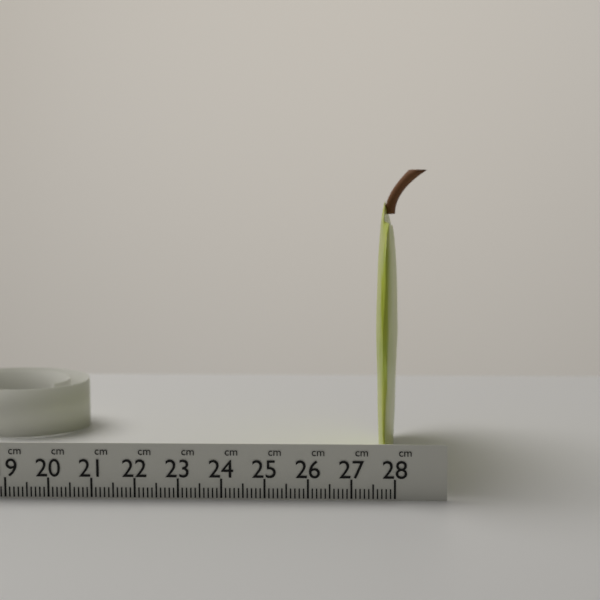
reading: 27.5 cm
